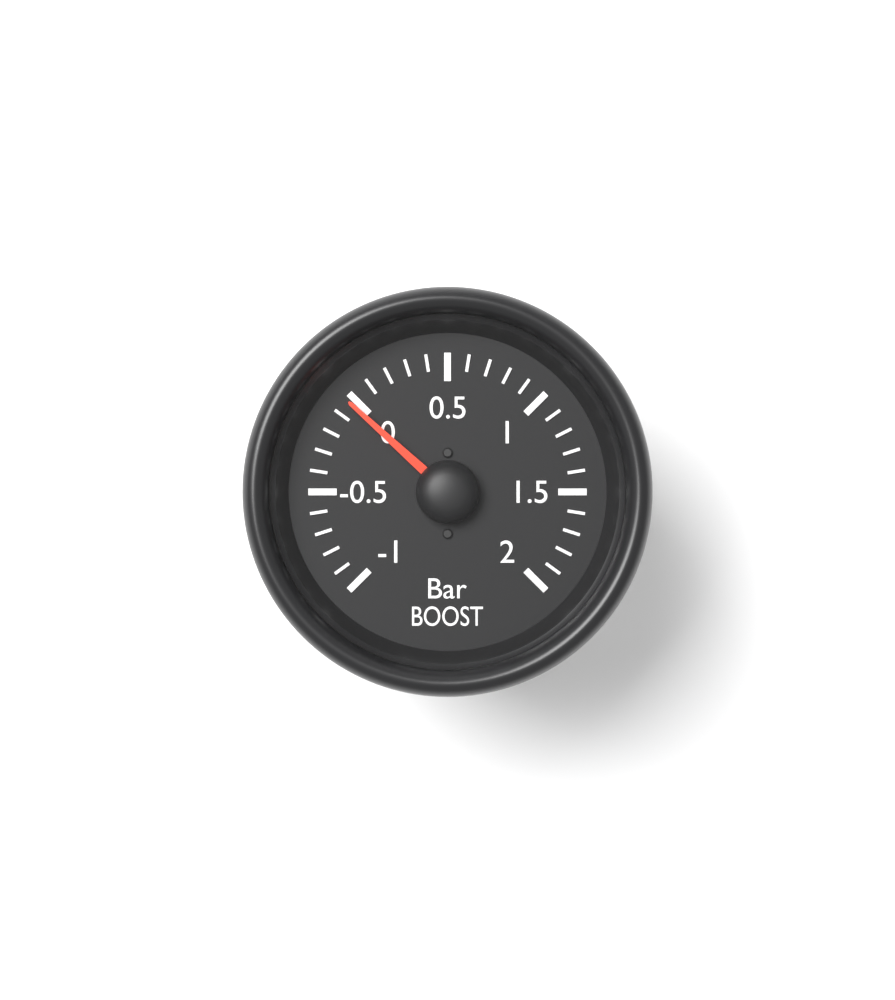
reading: -0.03 bar
